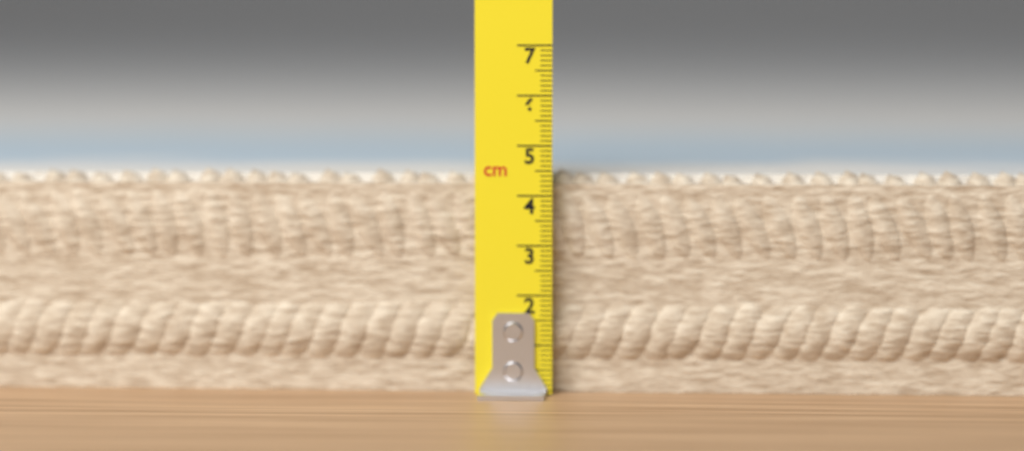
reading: 4.5 cm
